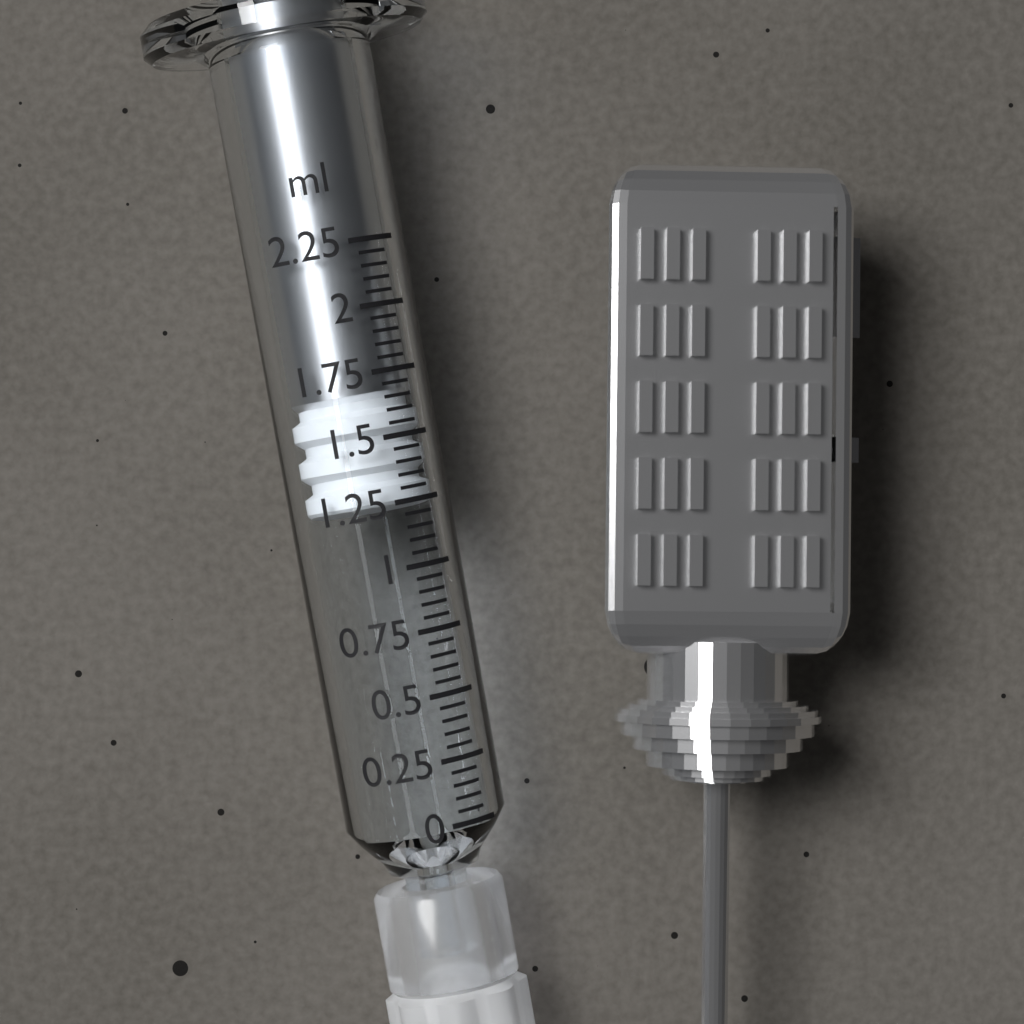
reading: 1.25 ml
